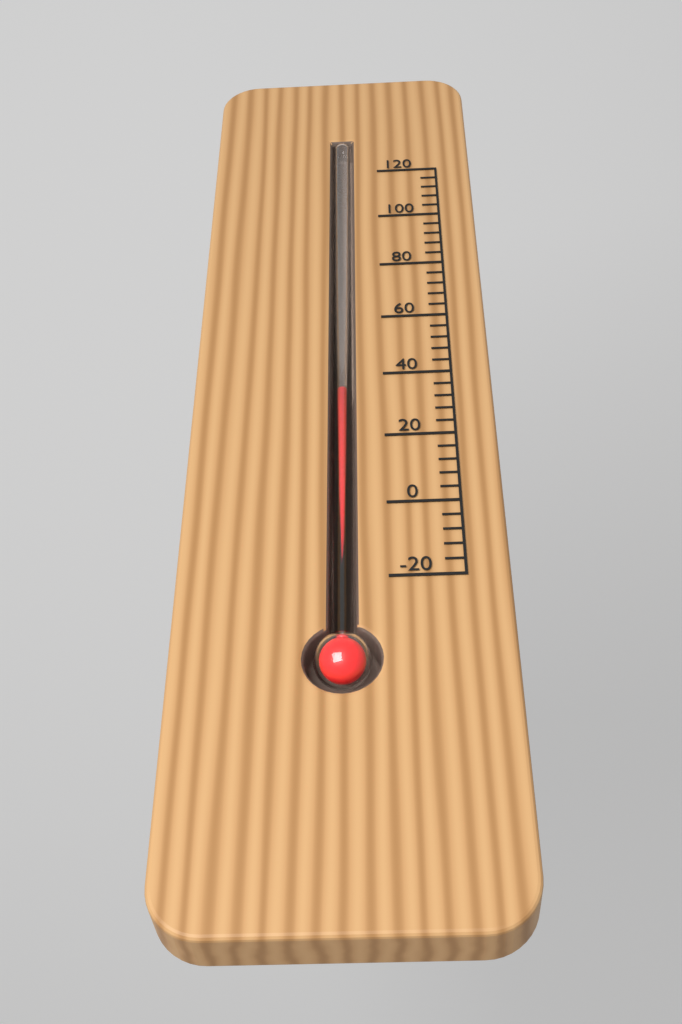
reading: 36 (no unit)
